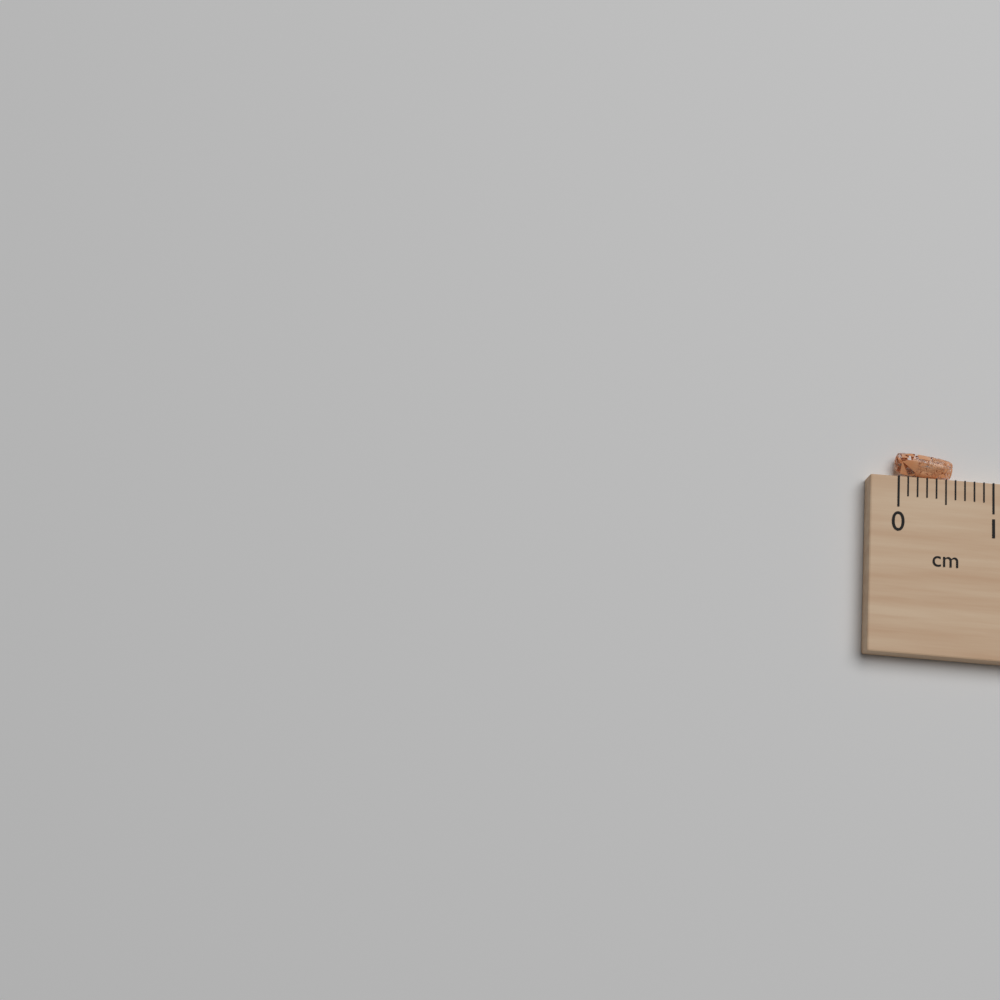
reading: 0.6 cm
